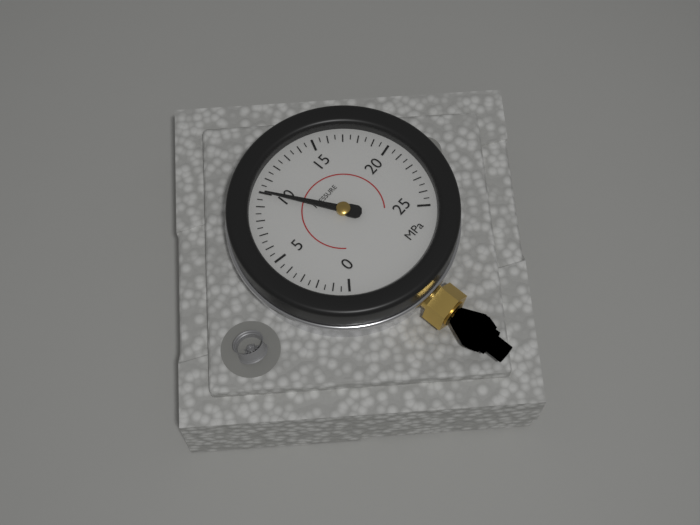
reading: 10.0 MPa
